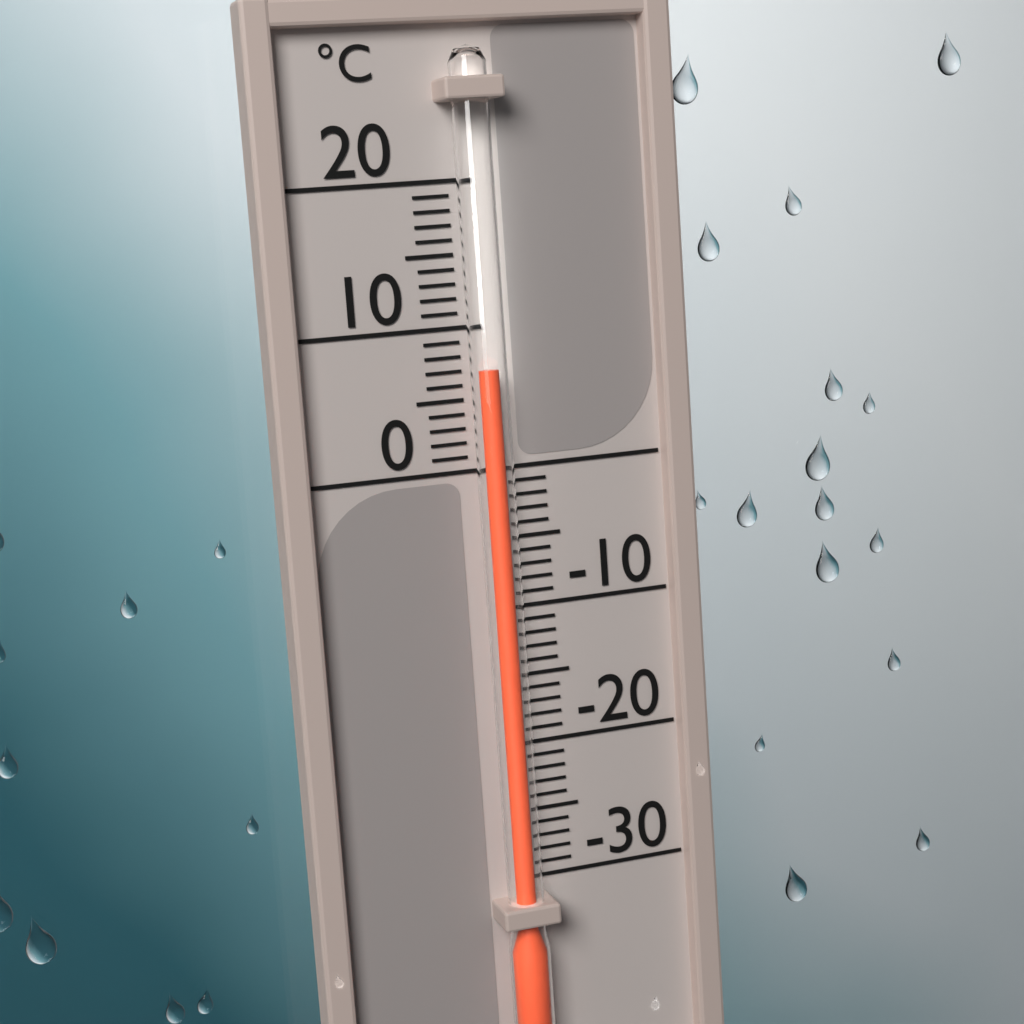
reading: 7 °C
